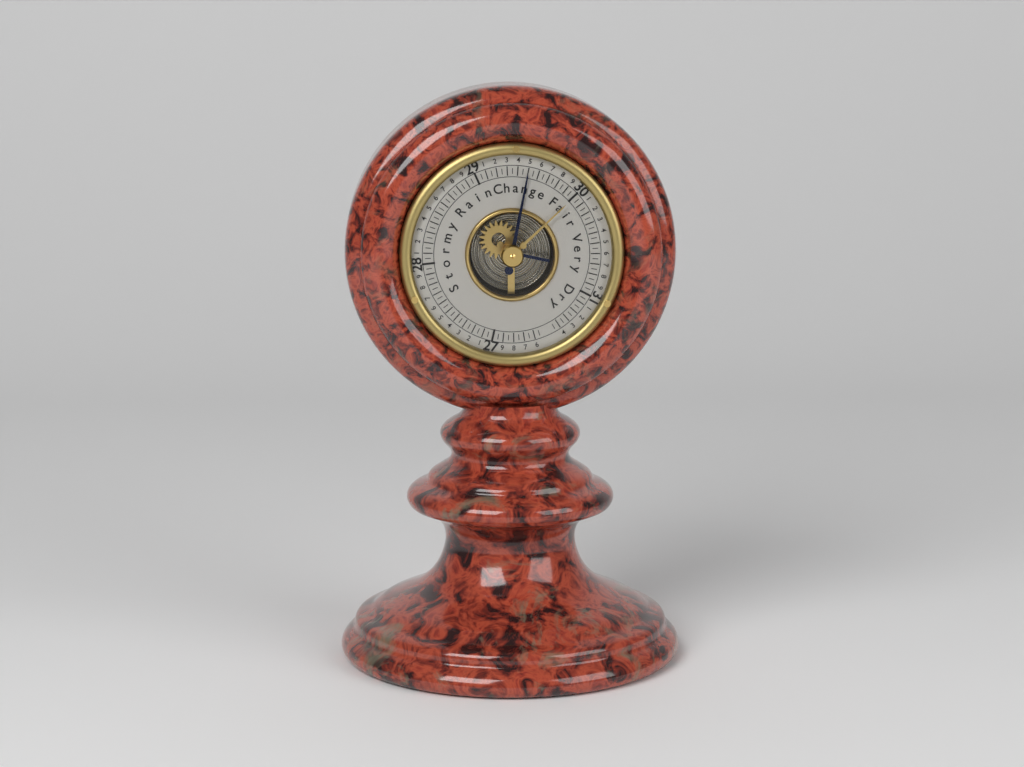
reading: 29.50 (no unit)
